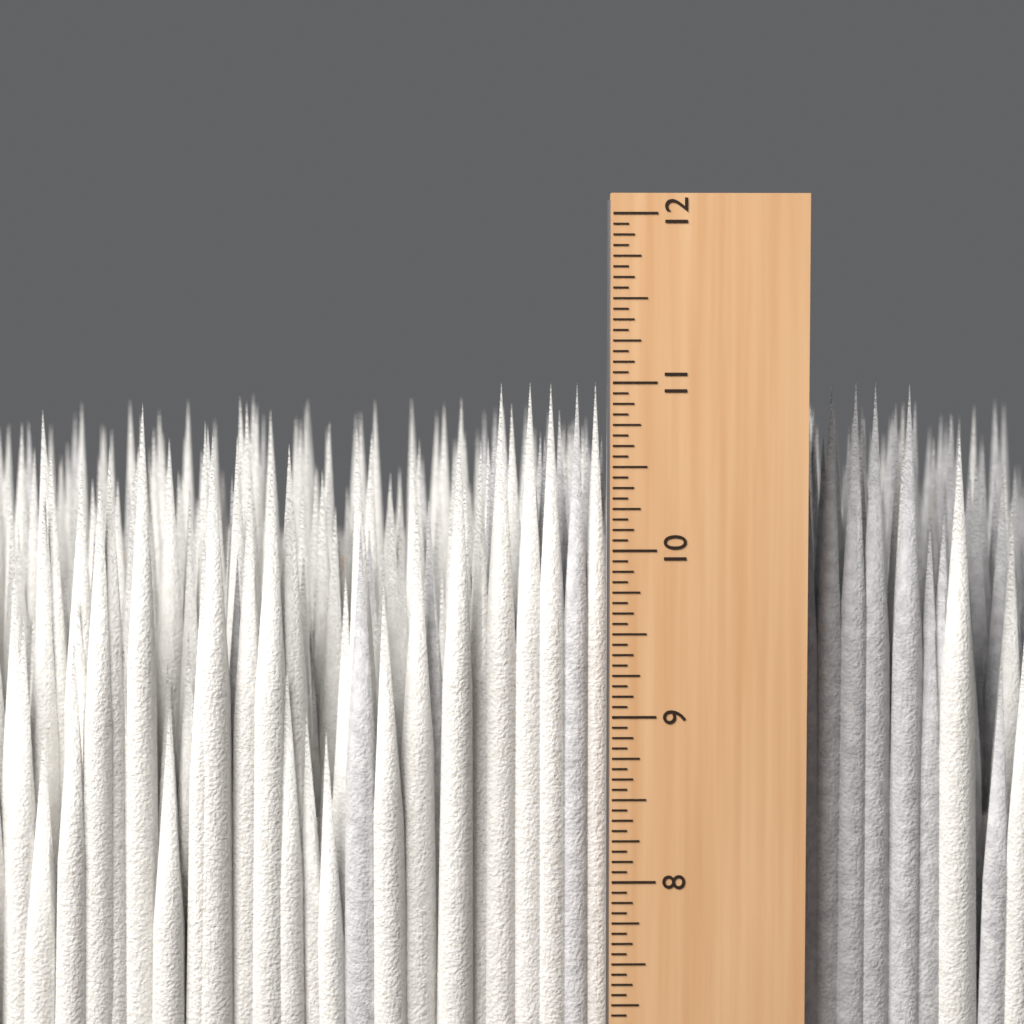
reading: 11.0000 in
